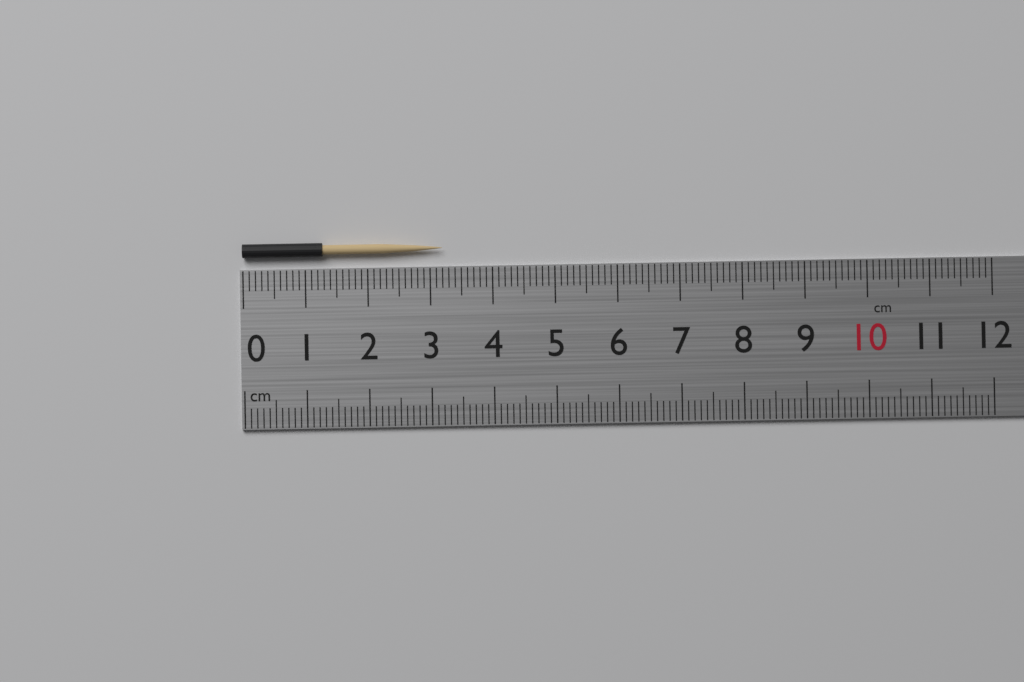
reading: 3.2 cm
